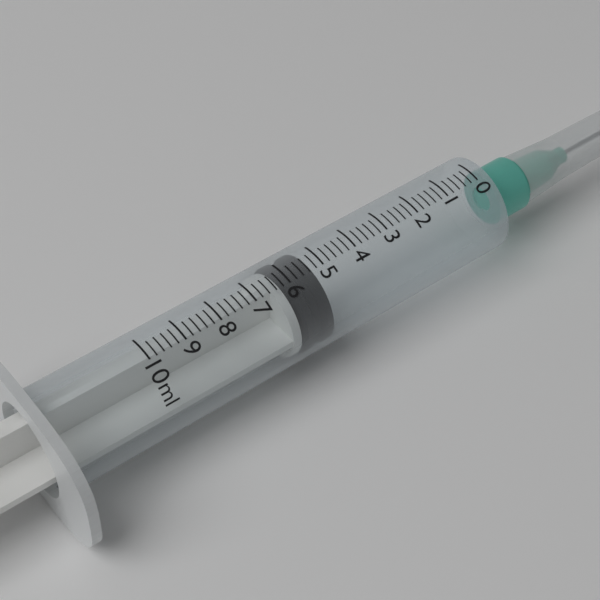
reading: 5.2 ml
